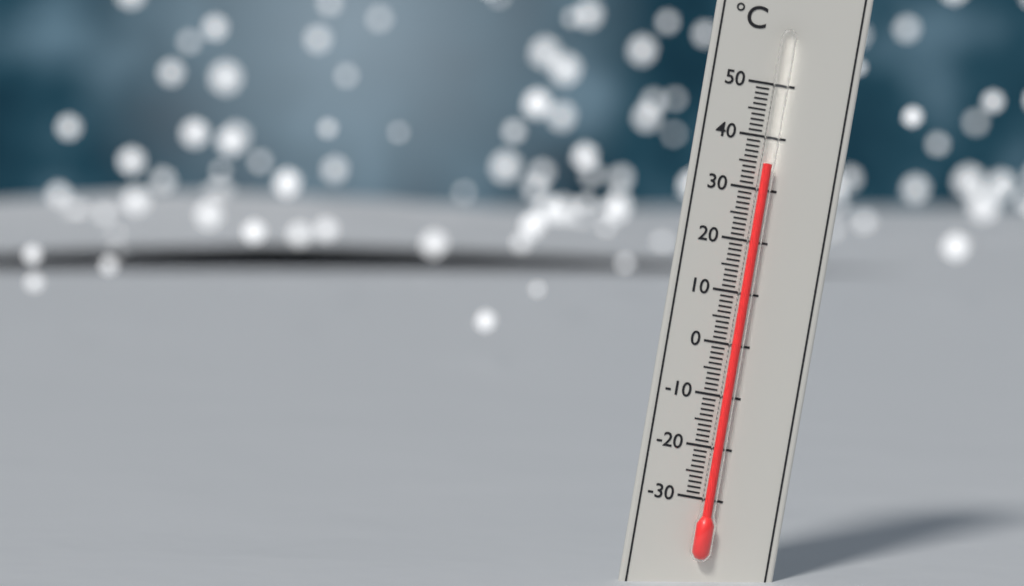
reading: 35 °C
